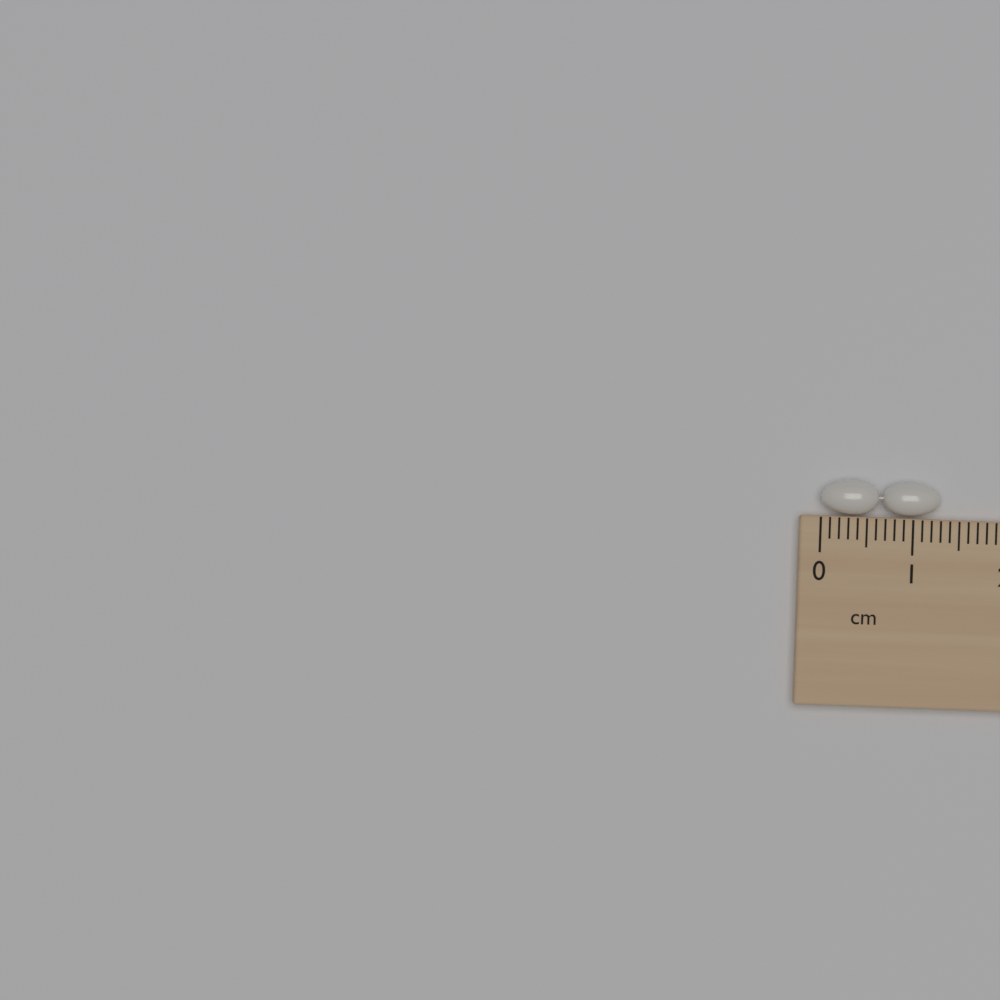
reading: 1.3 cm
